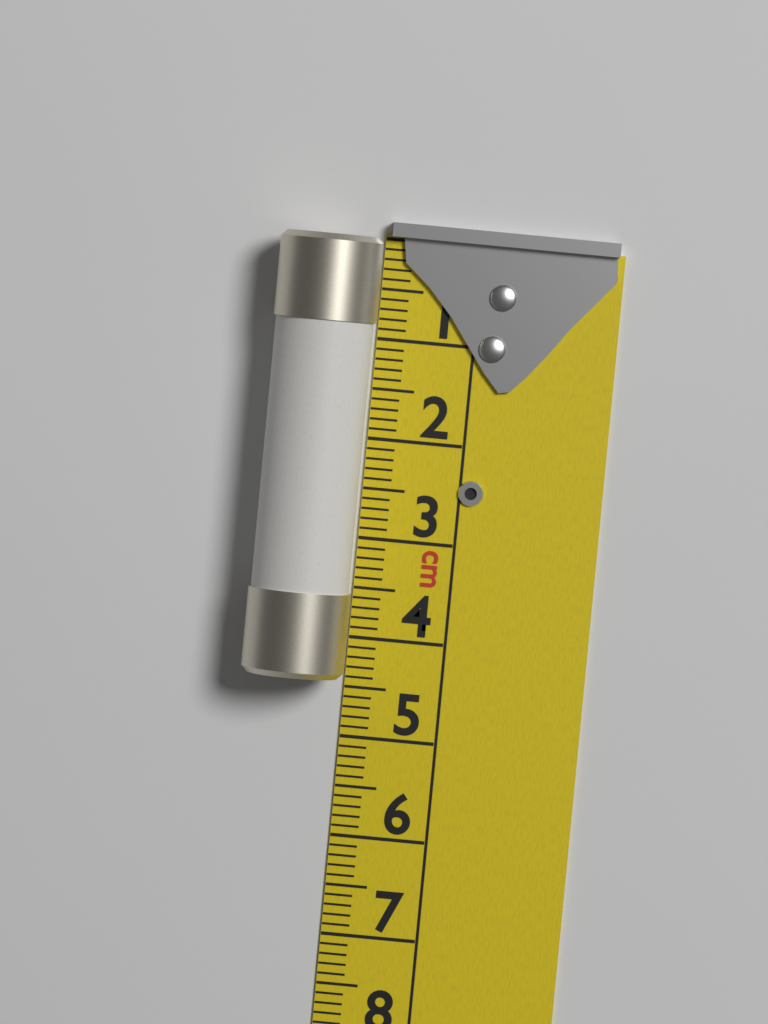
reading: 4.4 cm
